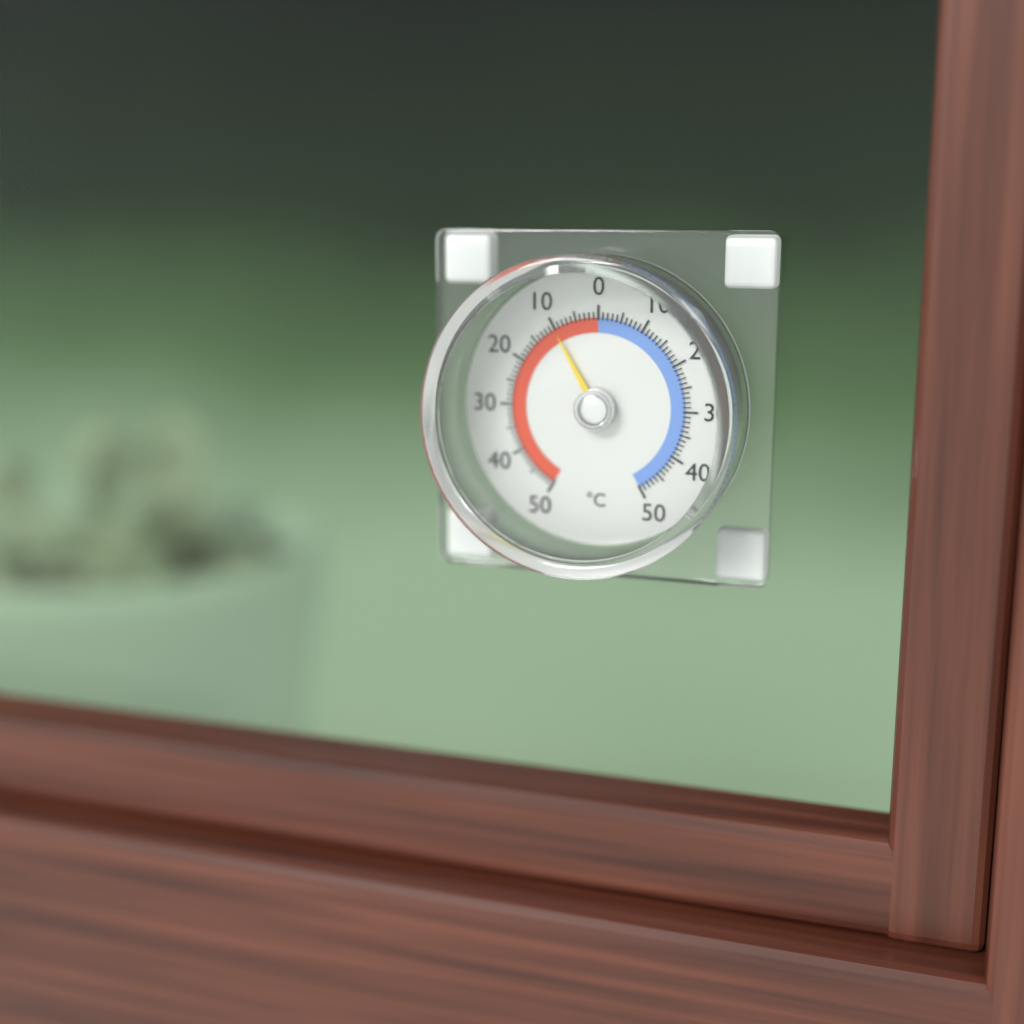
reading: 10 °C
